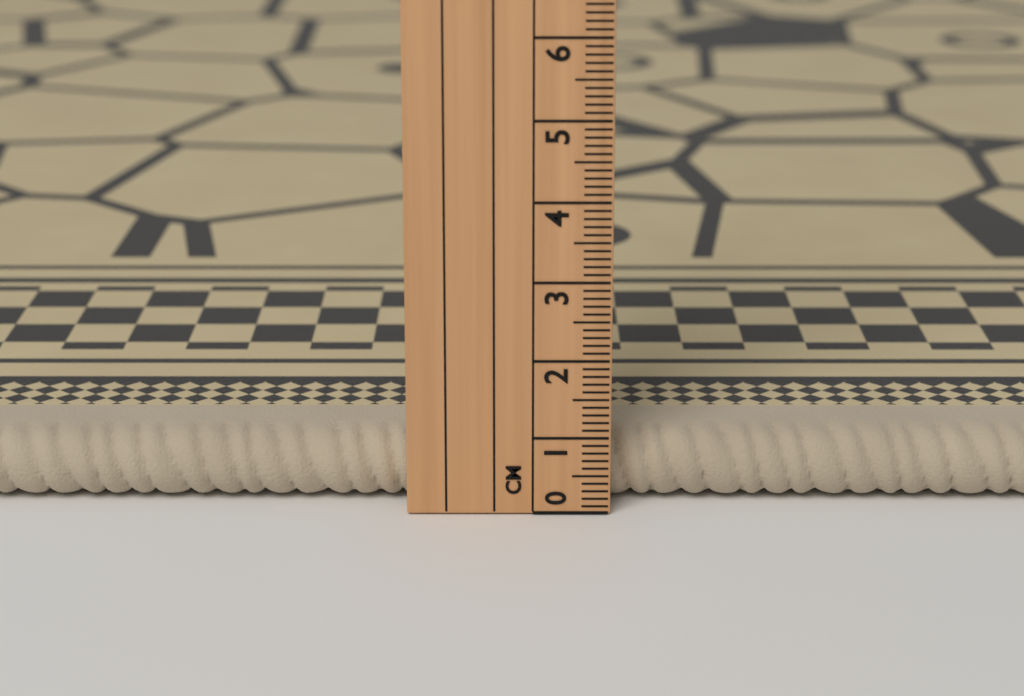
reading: 0.9 cm
